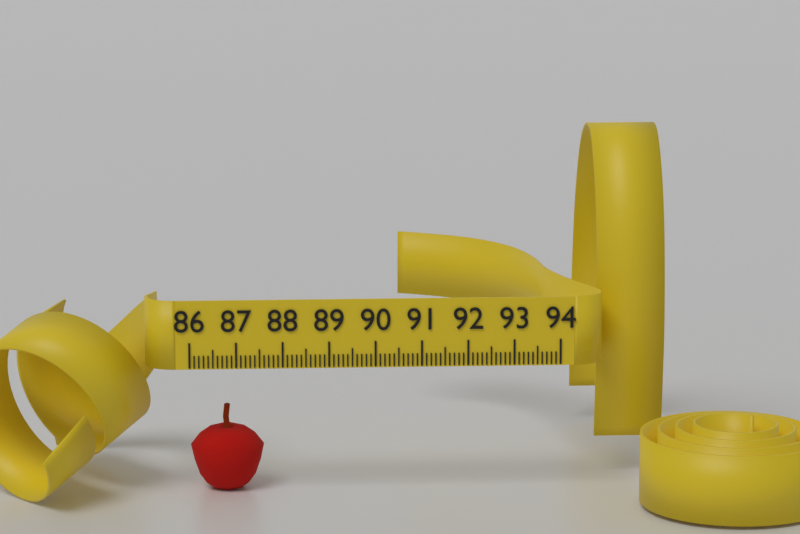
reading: 87.6 (no unit)
